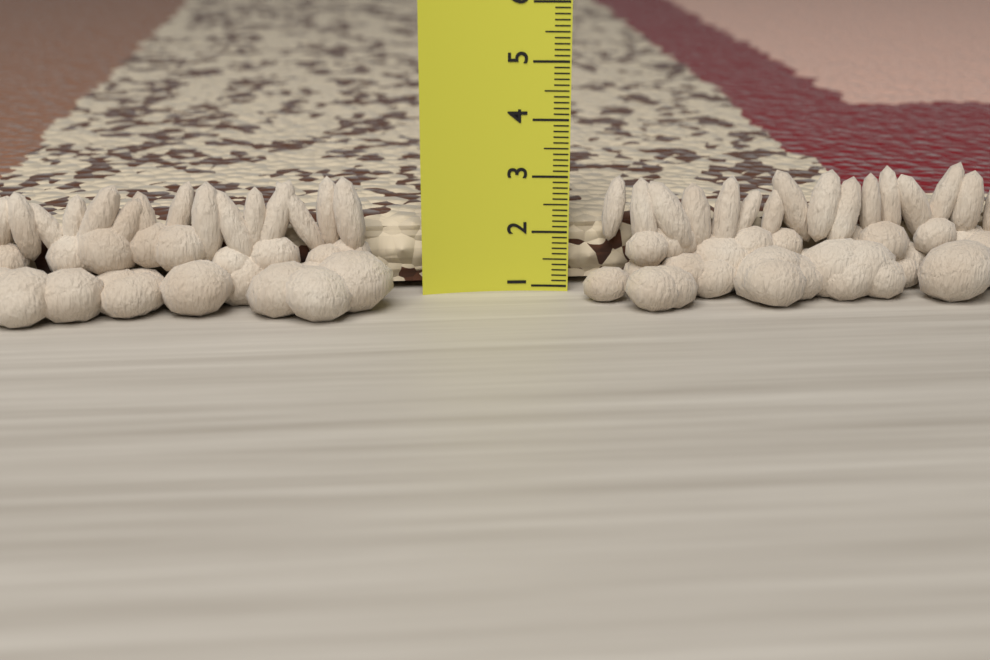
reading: 2.2 (no unit)
